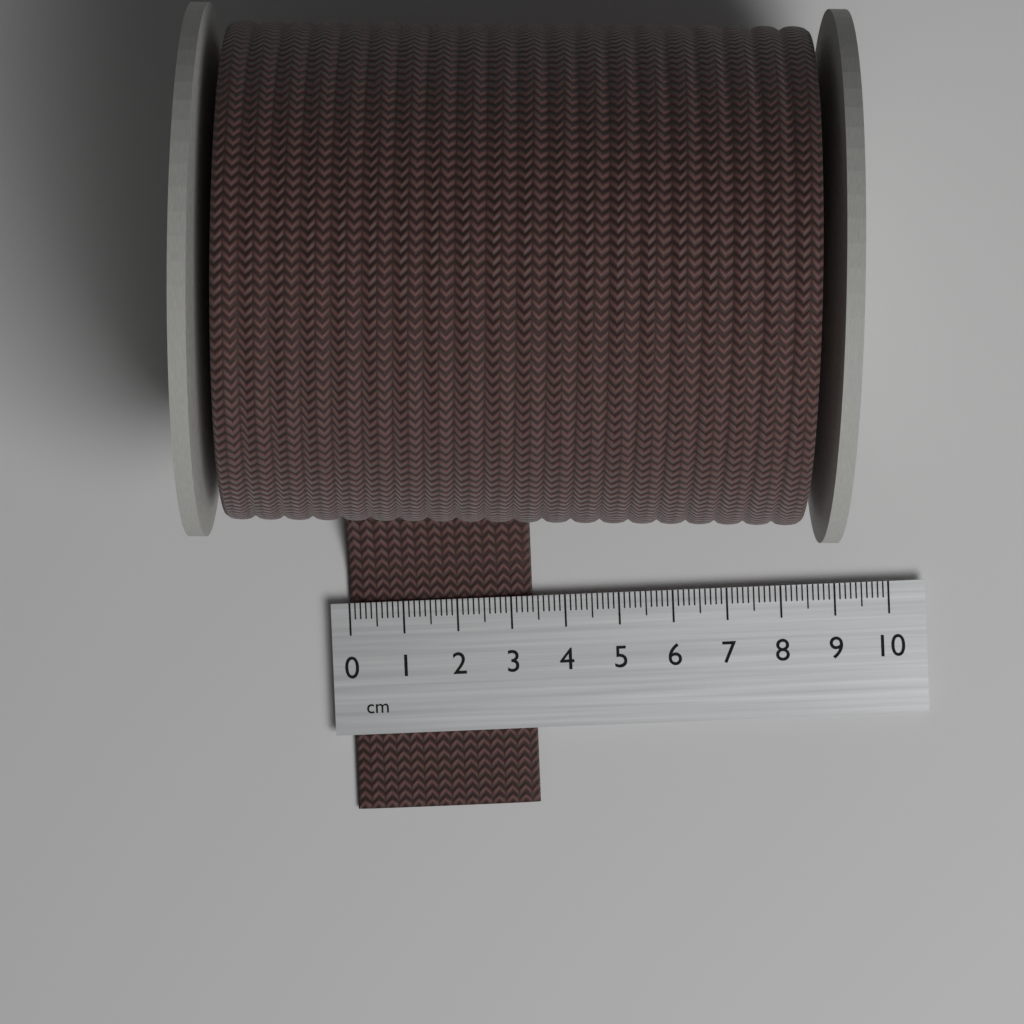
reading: 3.4 cm
